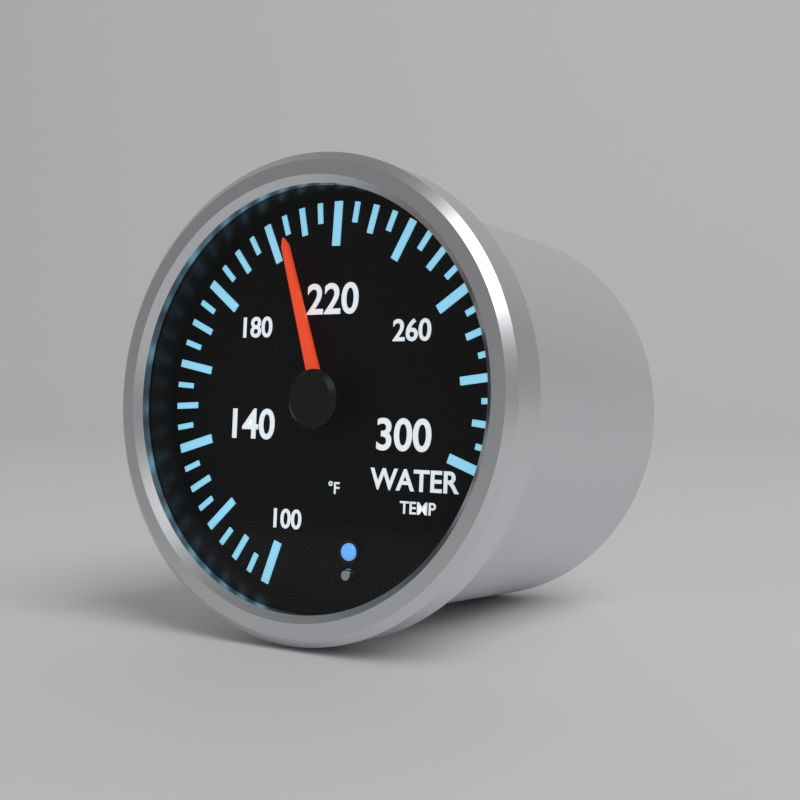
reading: 205 °F
